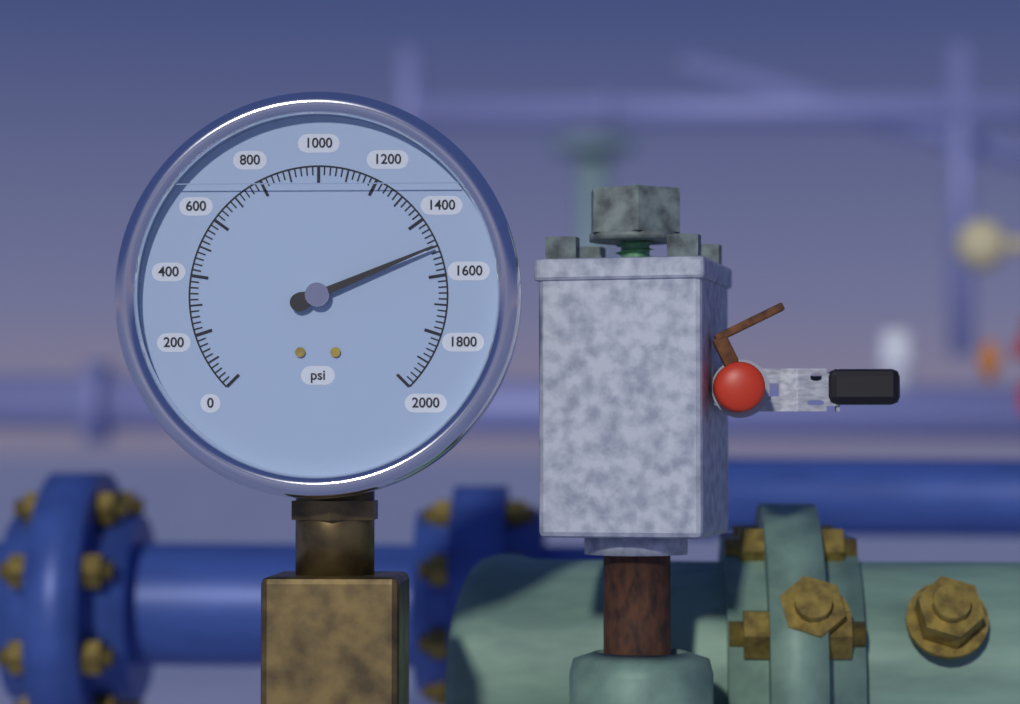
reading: 1500 psi
